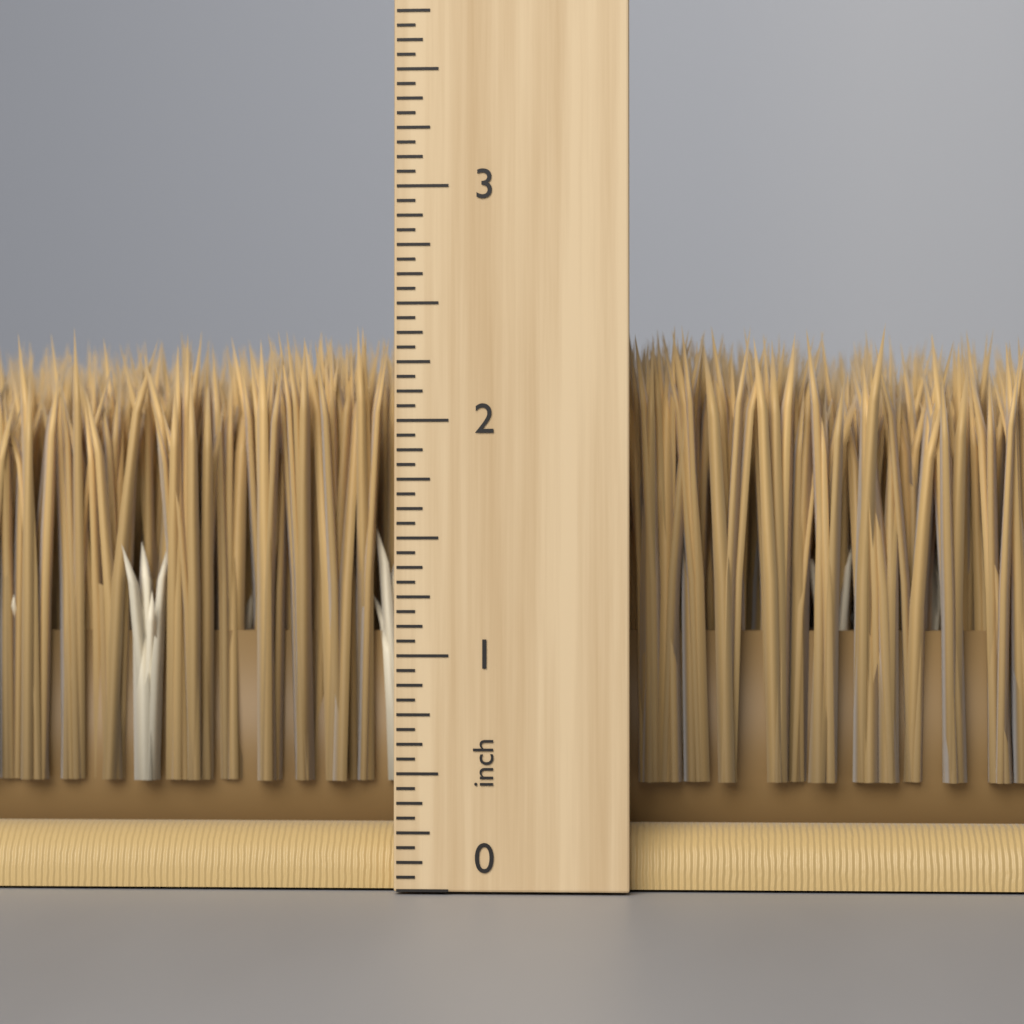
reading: 2.4375 inch
